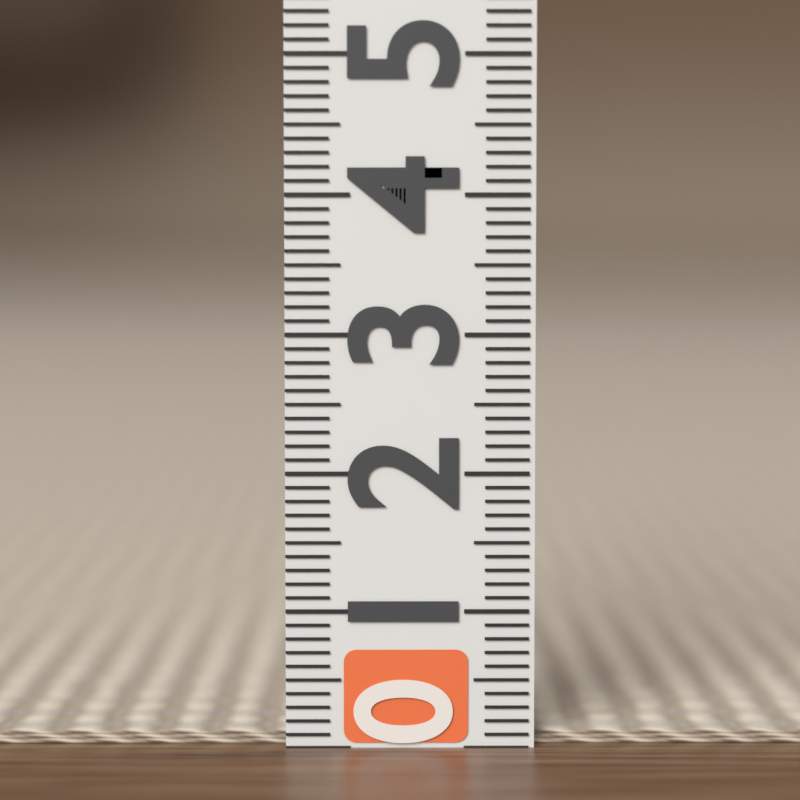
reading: 0.1 (no unit)
